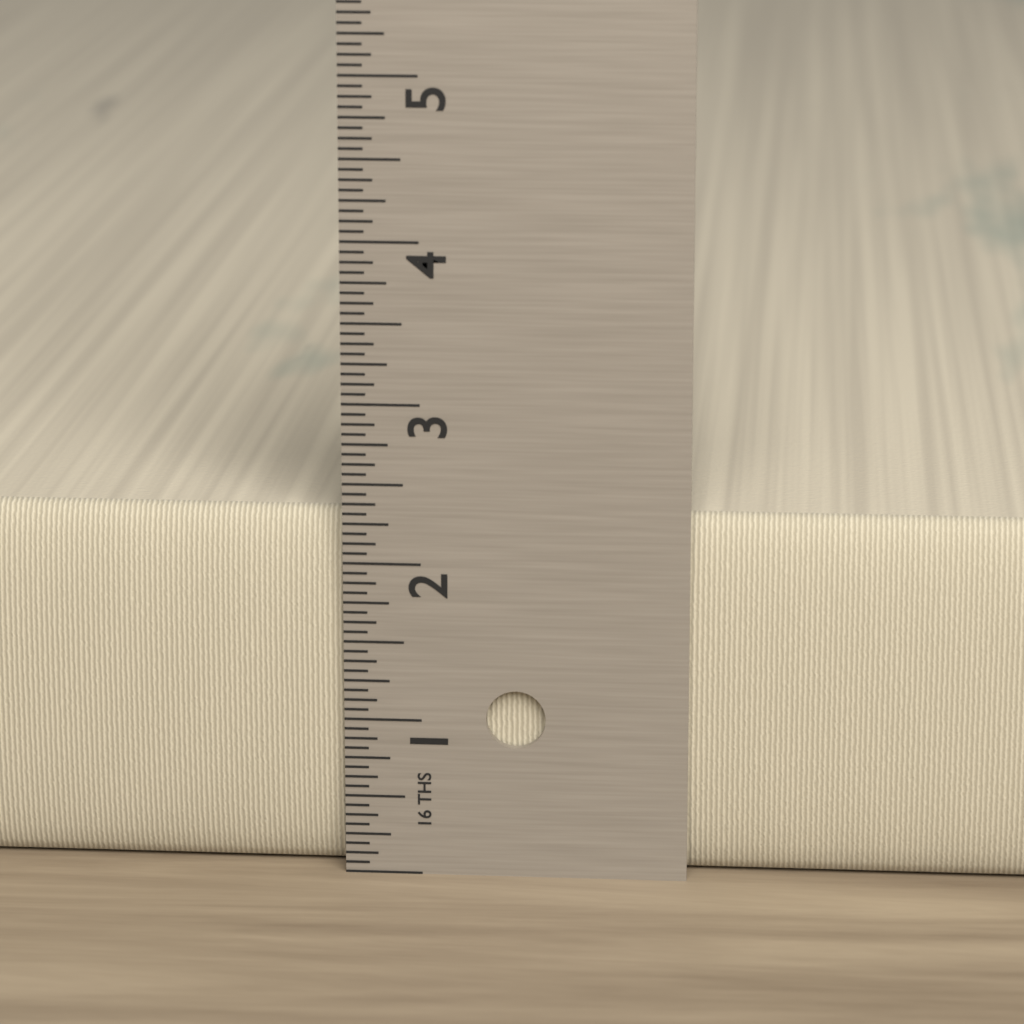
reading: 2.3125 in
